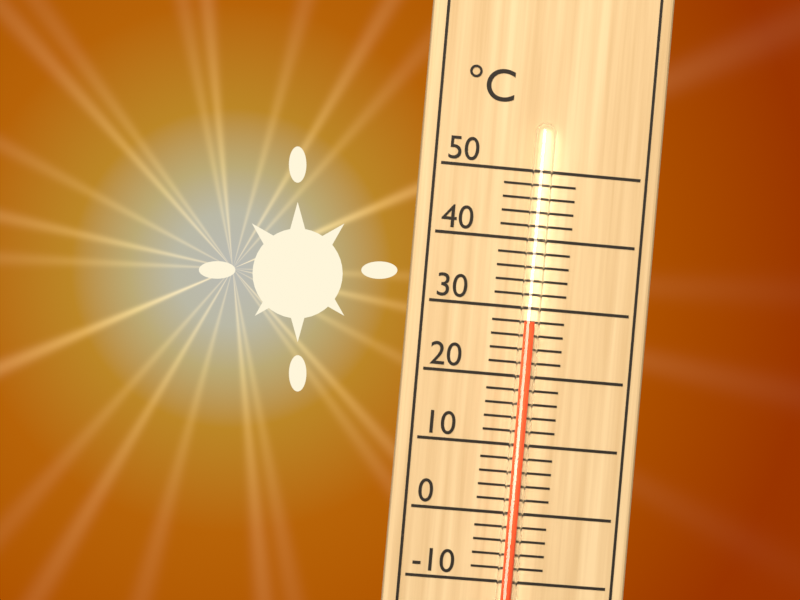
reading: 28 °C
